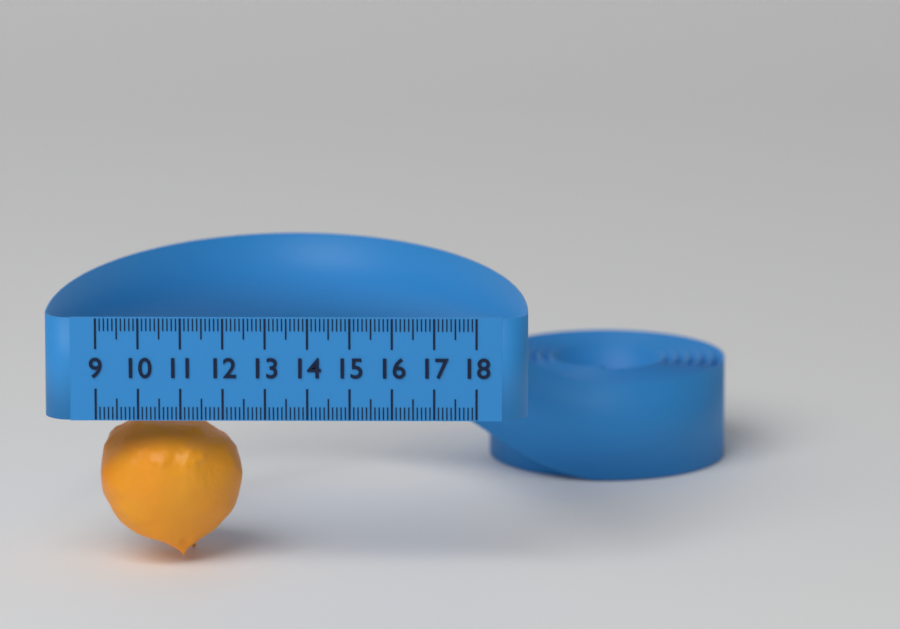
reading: 12.4 (no unit)
